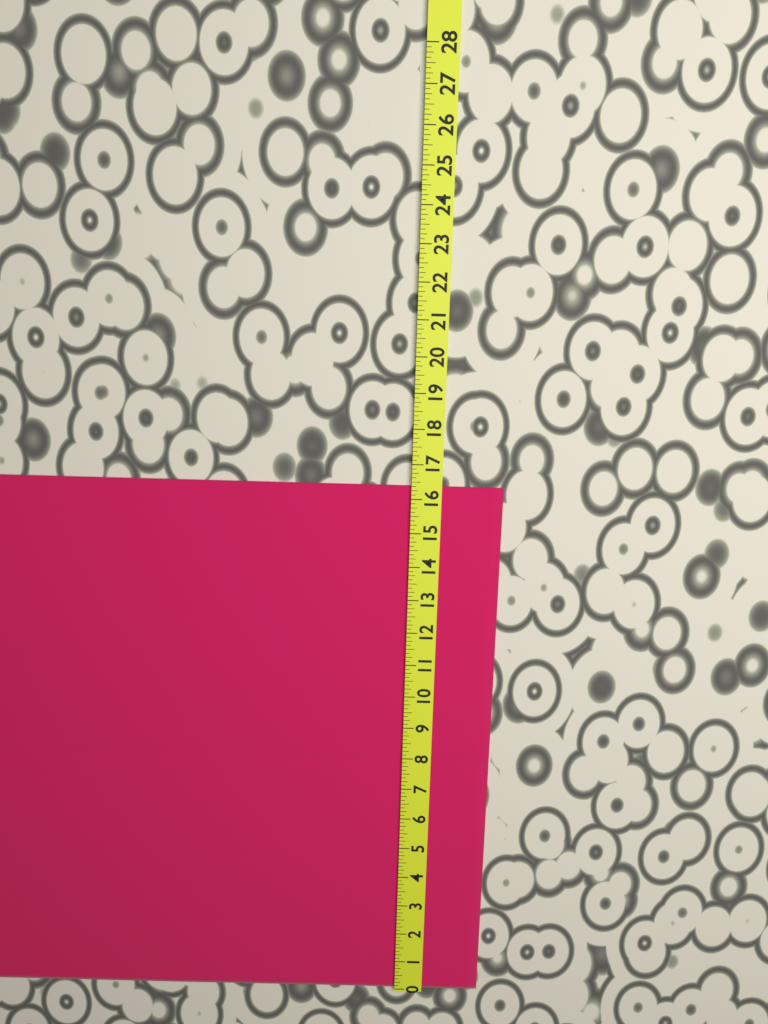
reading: 16.375 (no unit)
